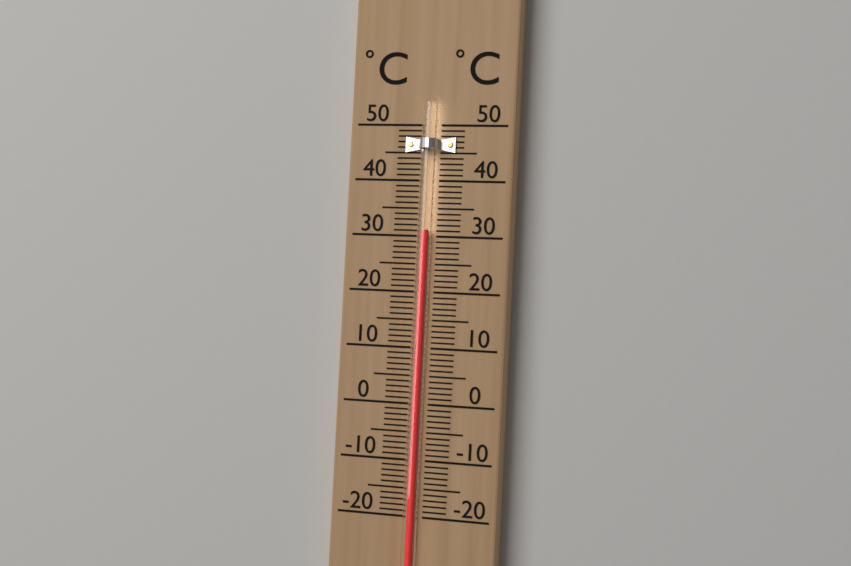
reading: 31 °C
